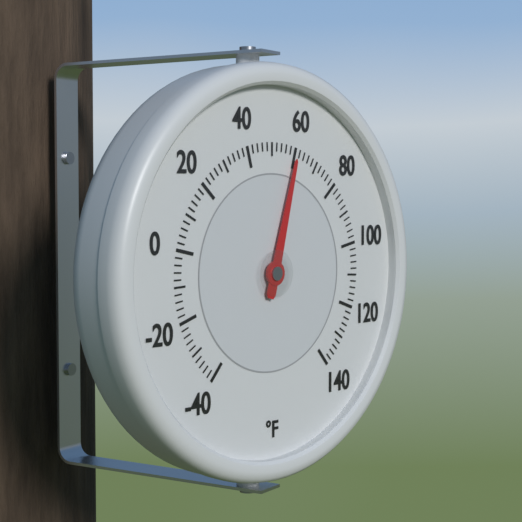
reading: 60 °F
